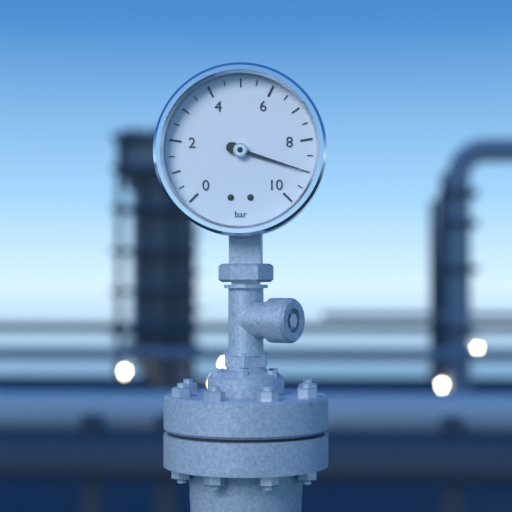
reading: 9.0 bar
